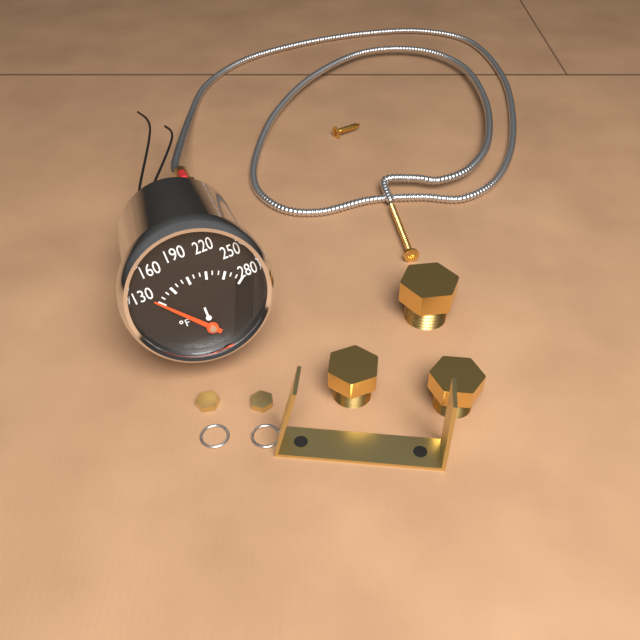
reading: 130 °F
